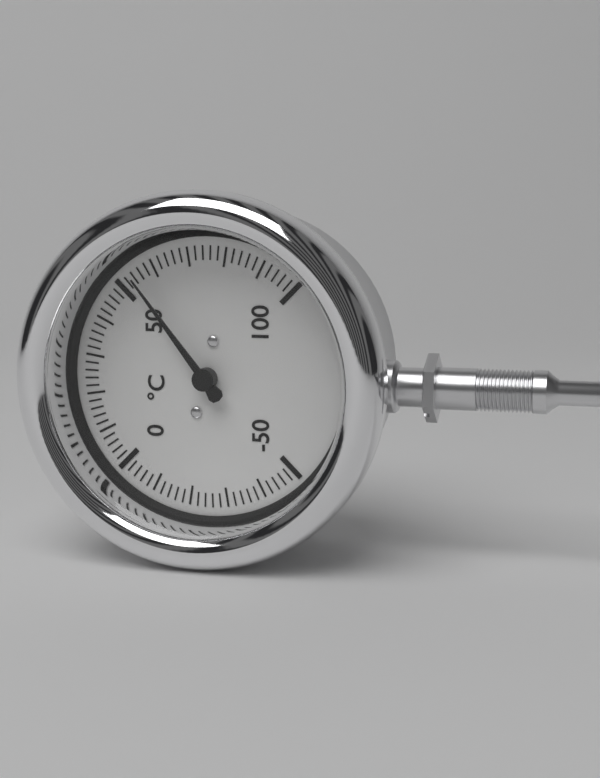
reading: 54 °C
